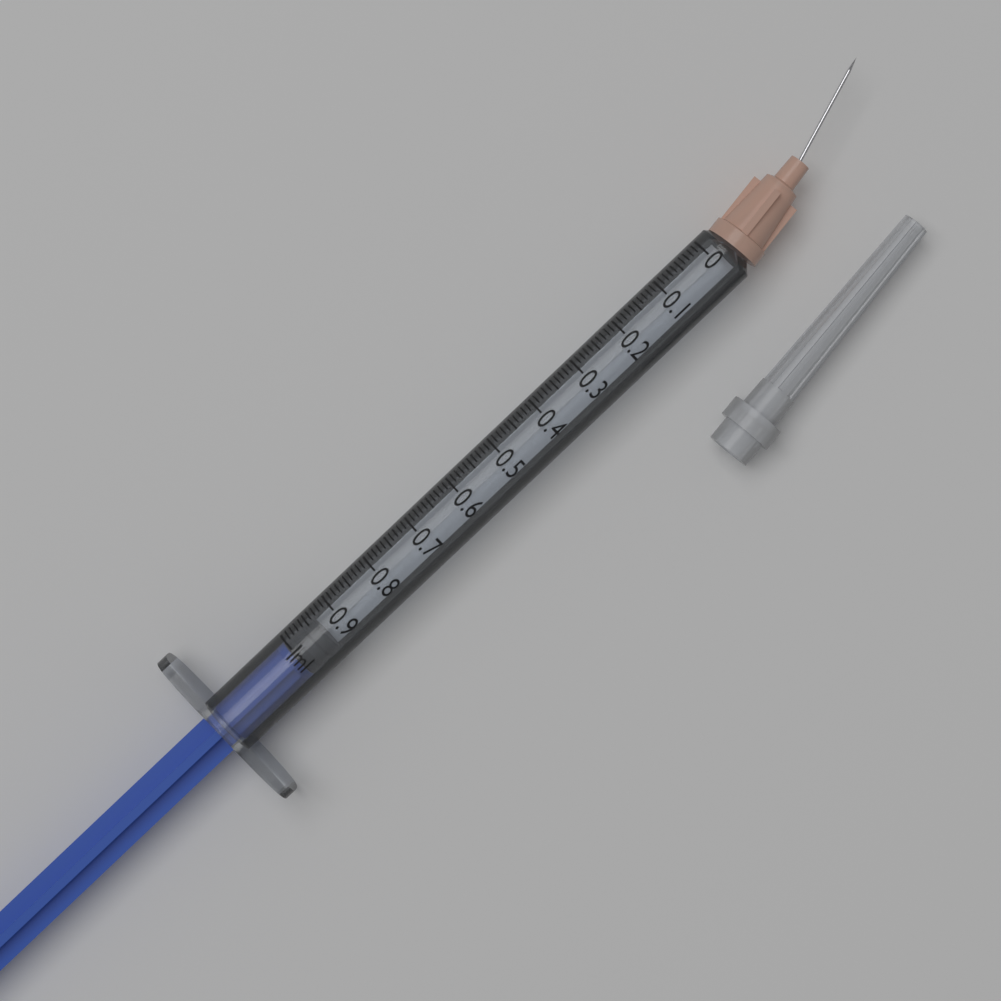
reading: 0.94 ml
